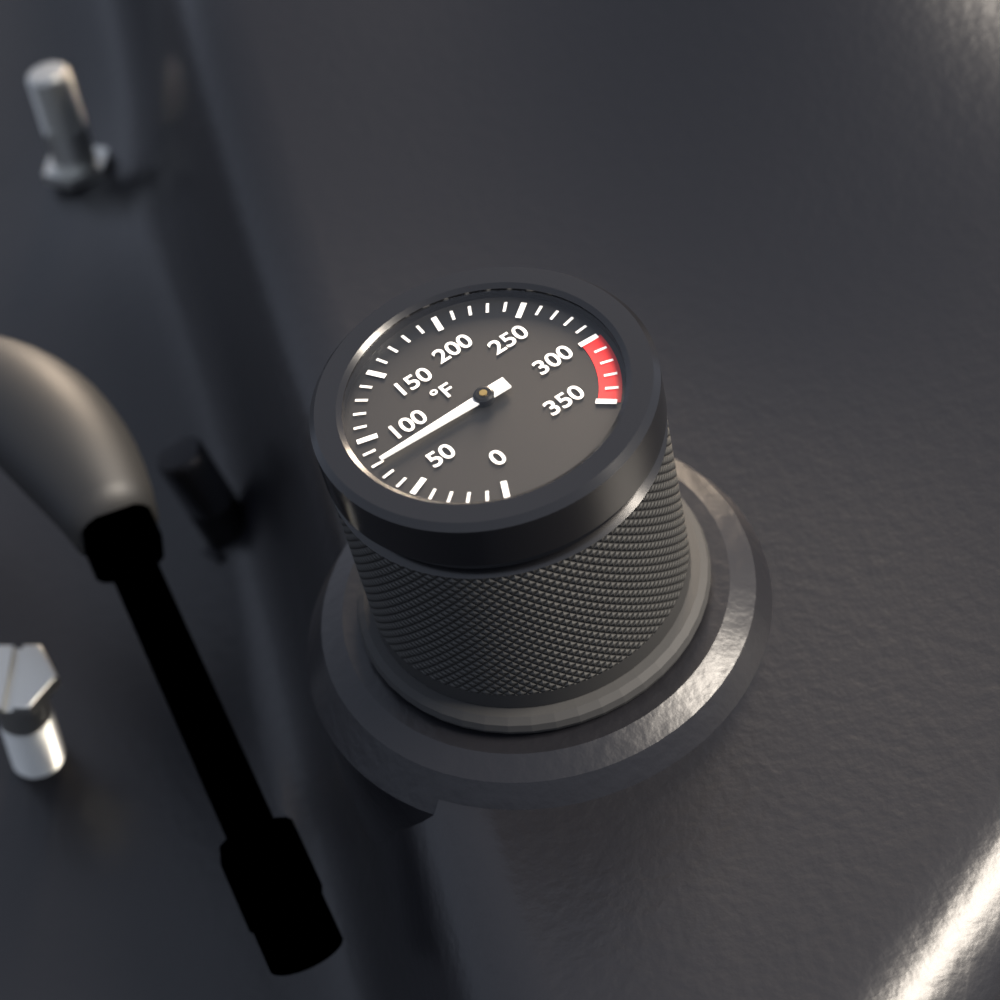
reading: 80 °F
